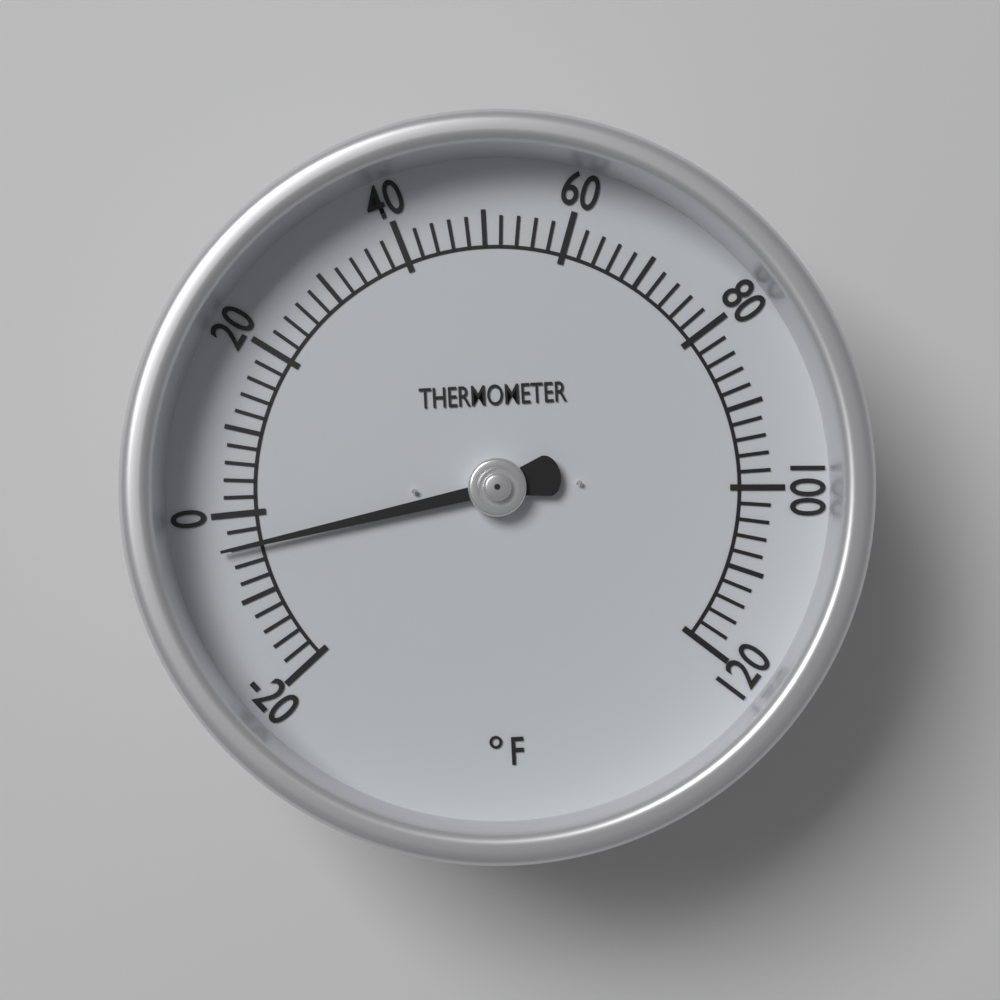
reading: -4 °F
